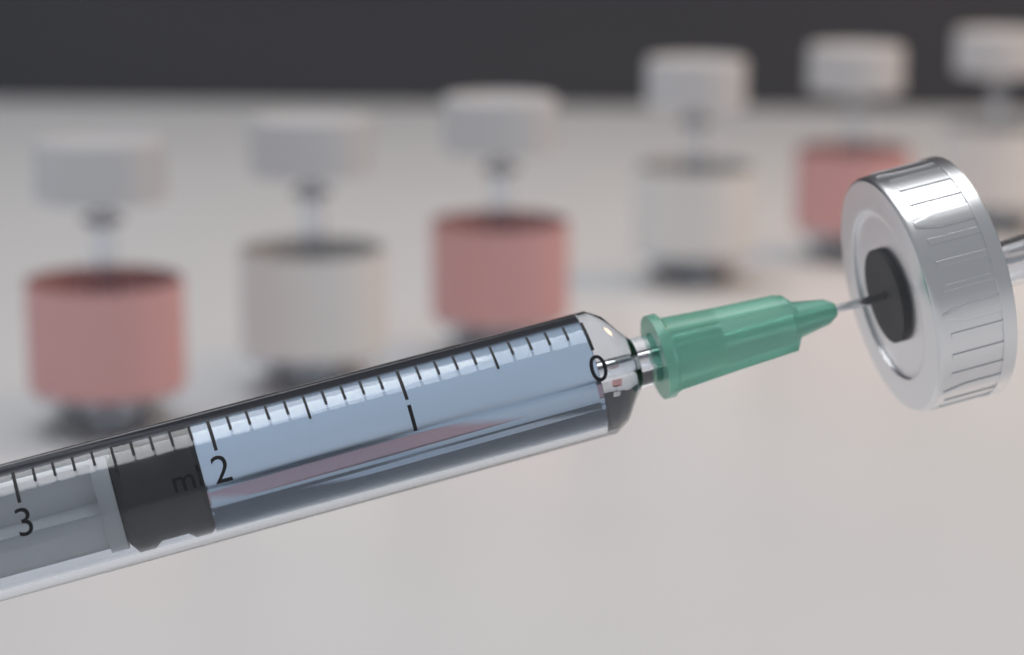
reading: 2.1 ml
